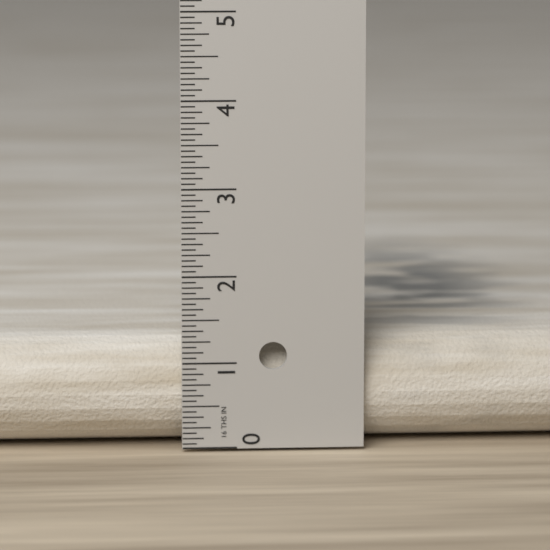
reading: 1.2500 in
